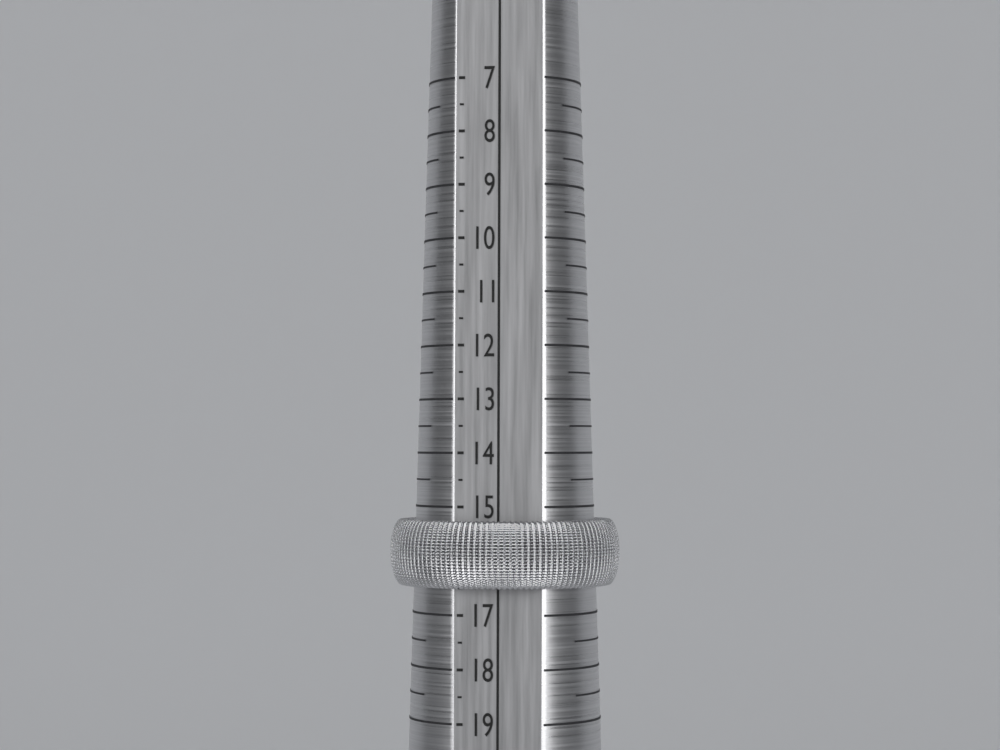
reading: 16.5 (no unit)
